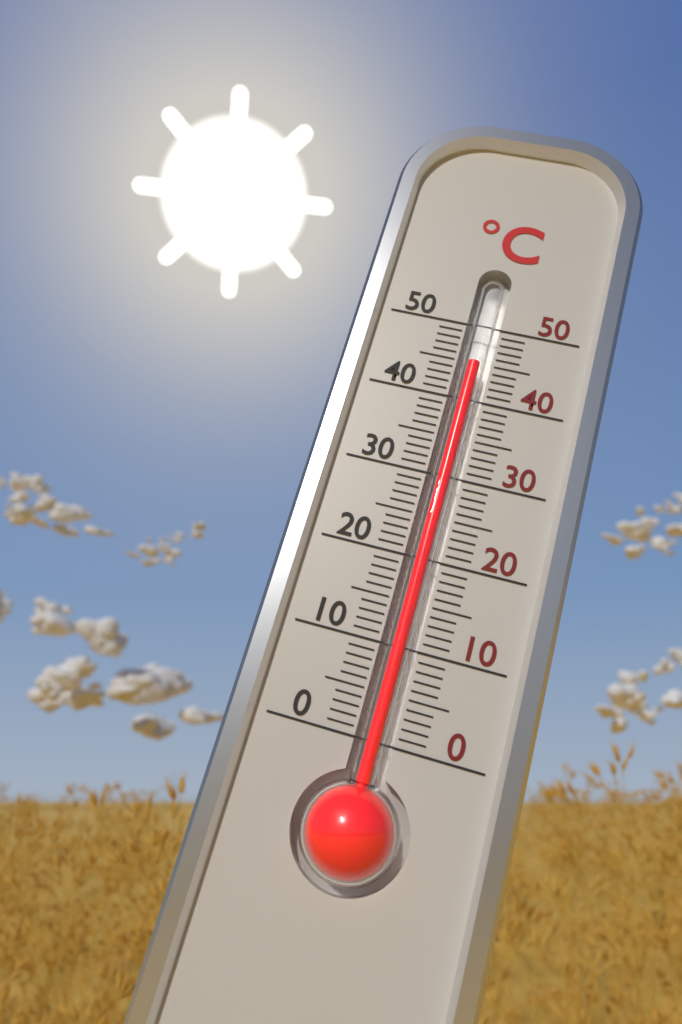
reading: 45 °C
